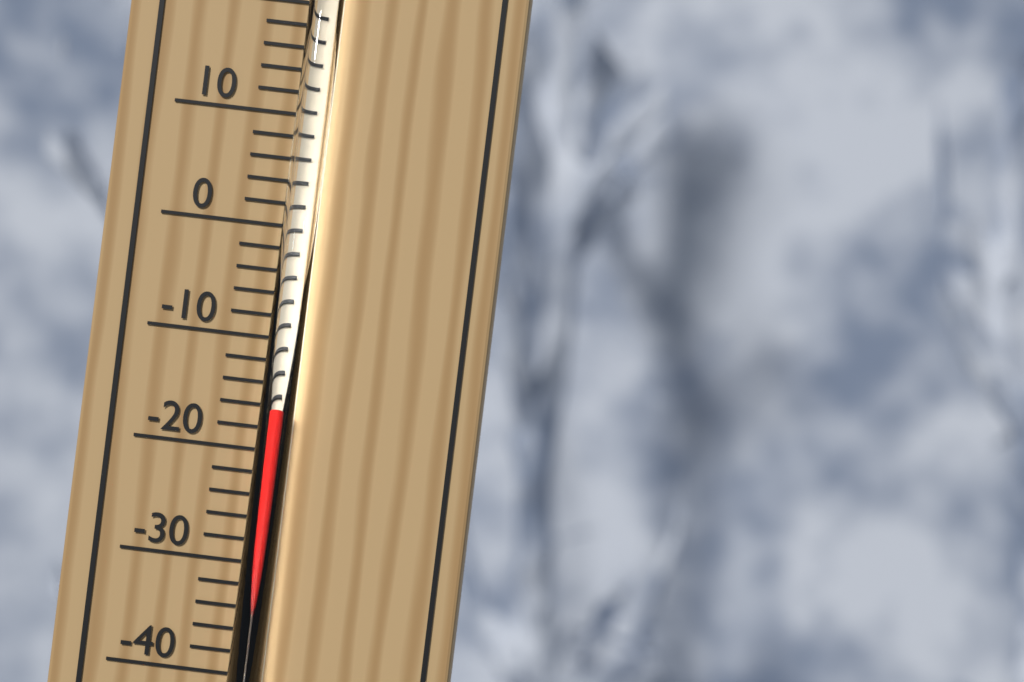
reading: -16 °C
